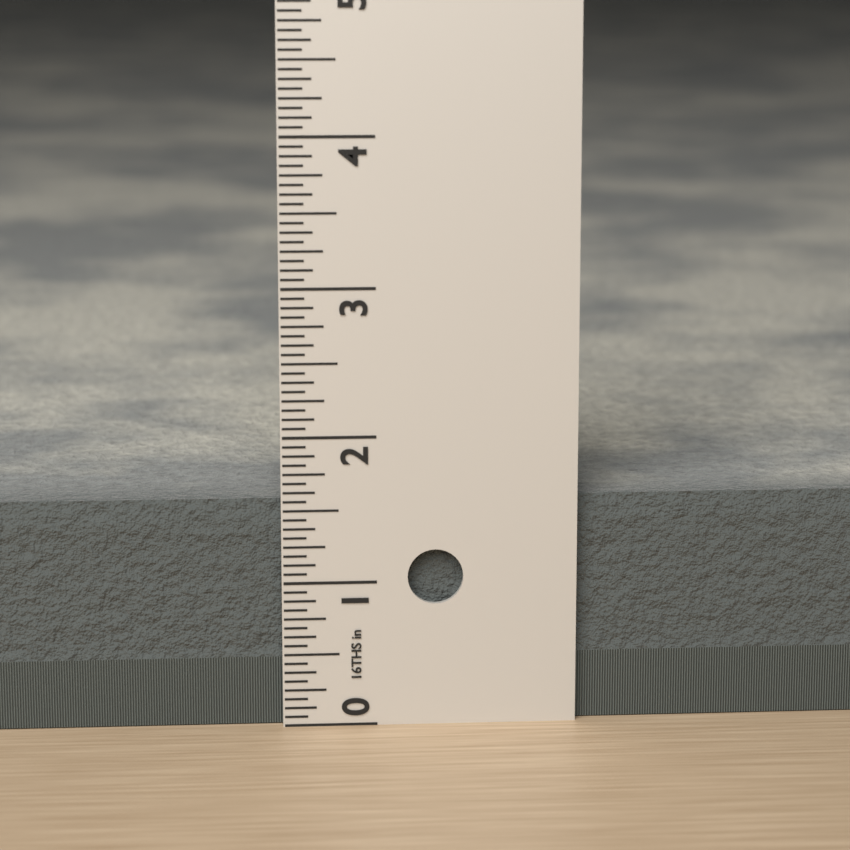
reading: 1.5625 in
